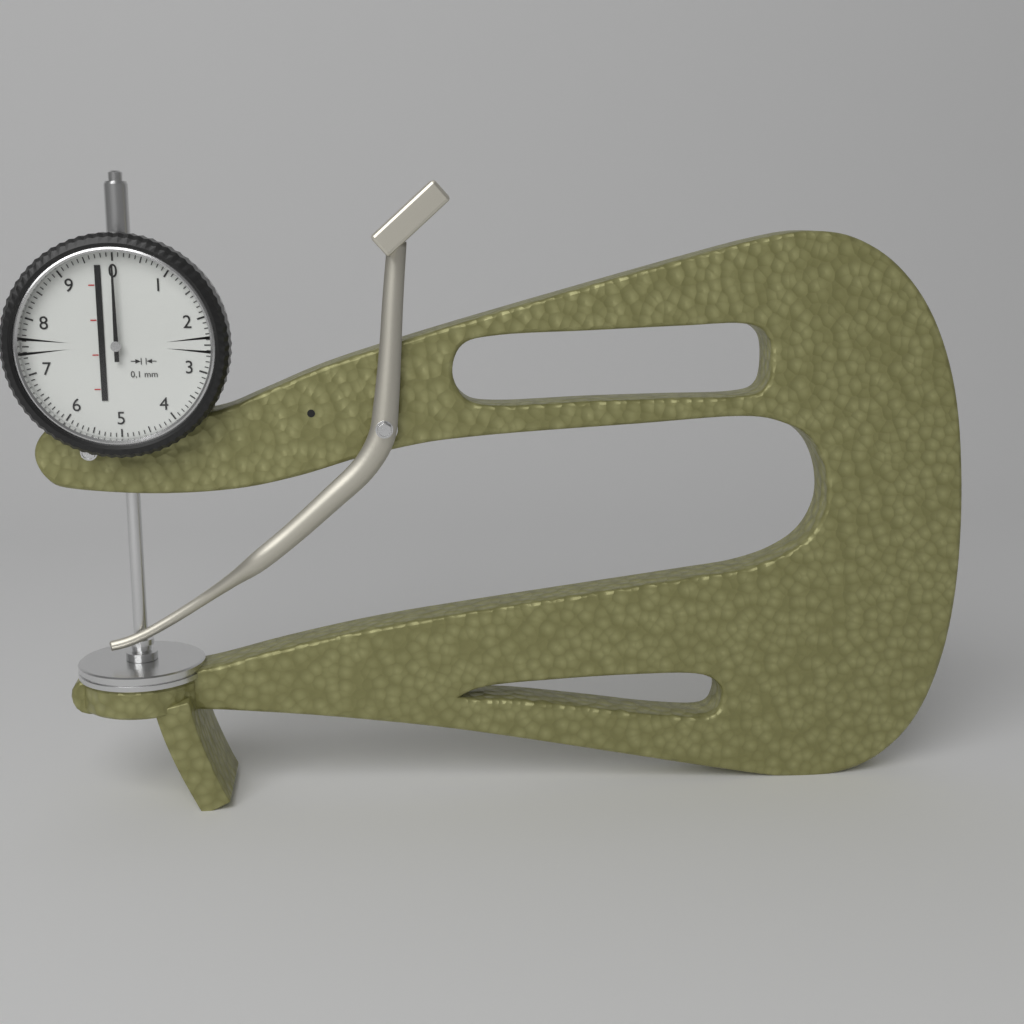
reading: 0.0 mm
